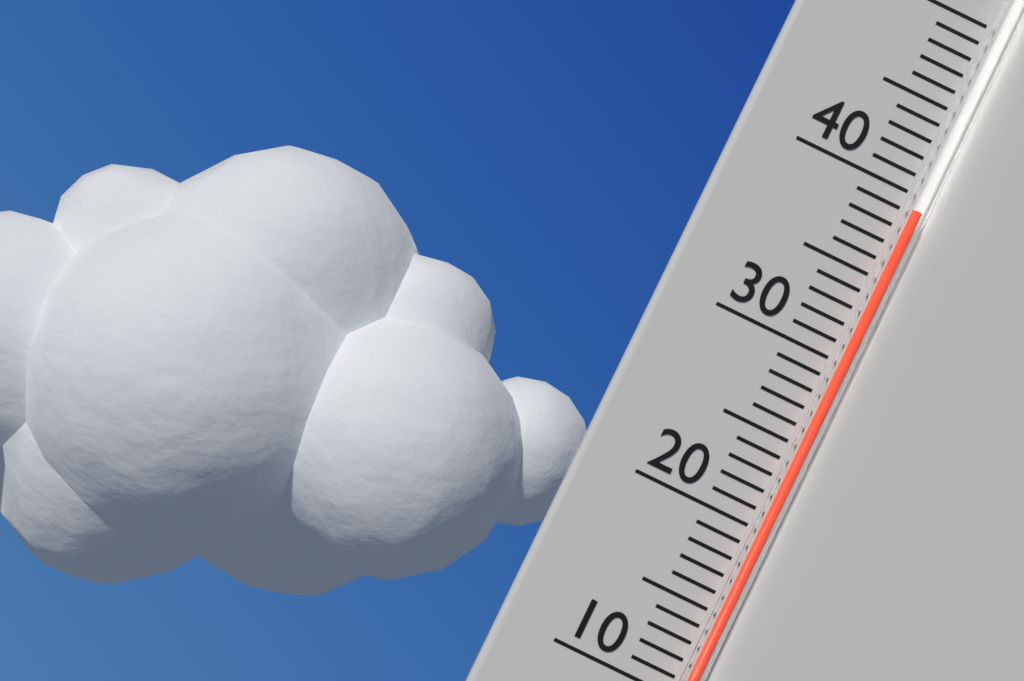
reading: 39 °C
